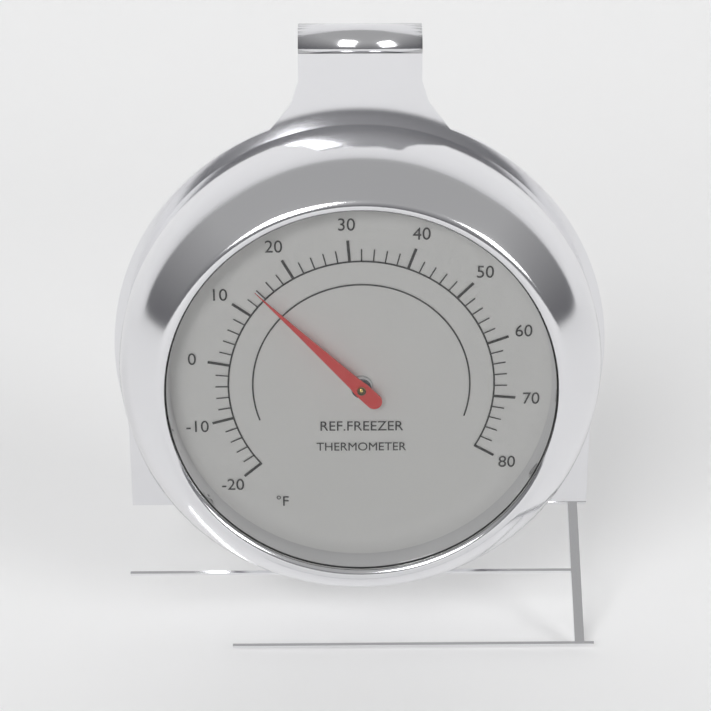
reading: 14 °F
